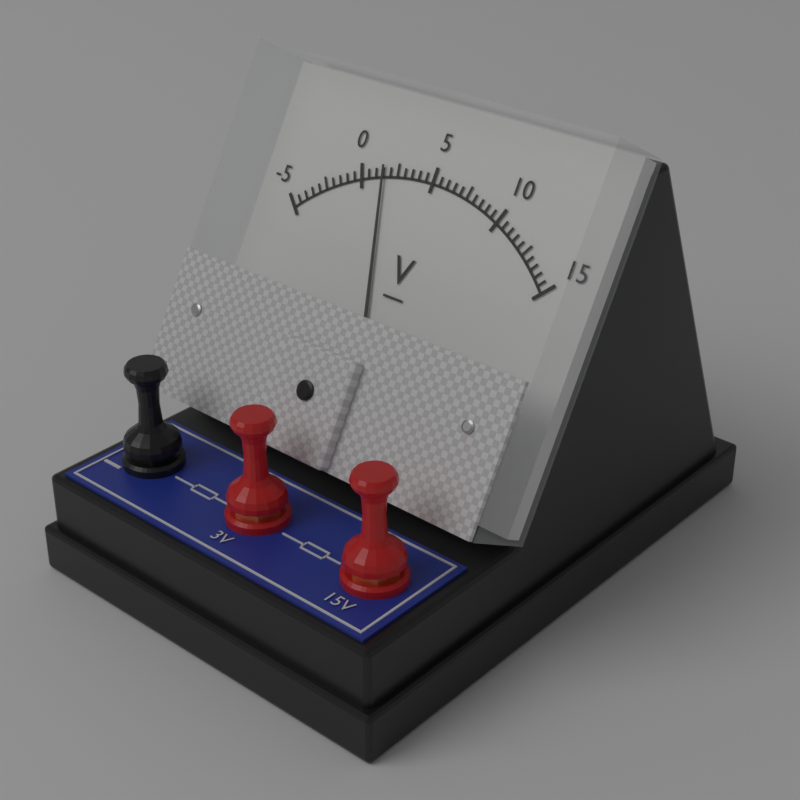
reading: 1.5 V
